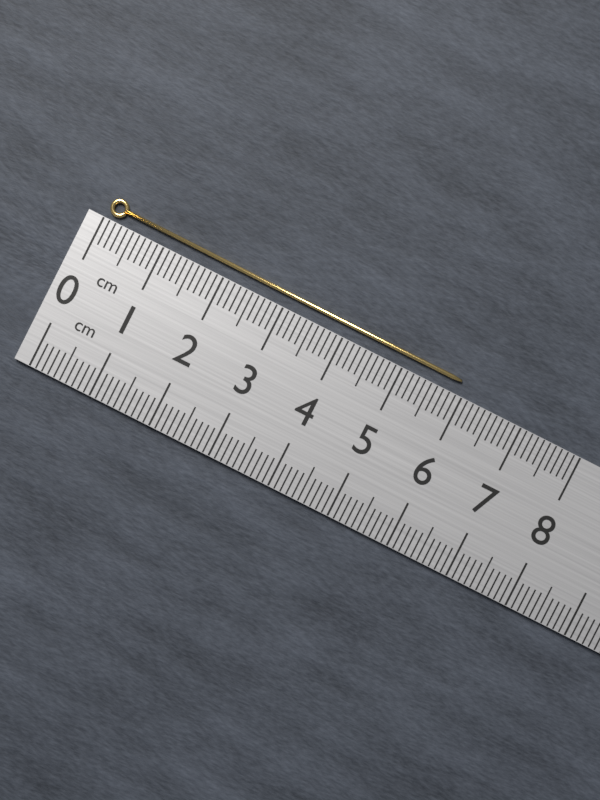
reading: 5.9 cm
